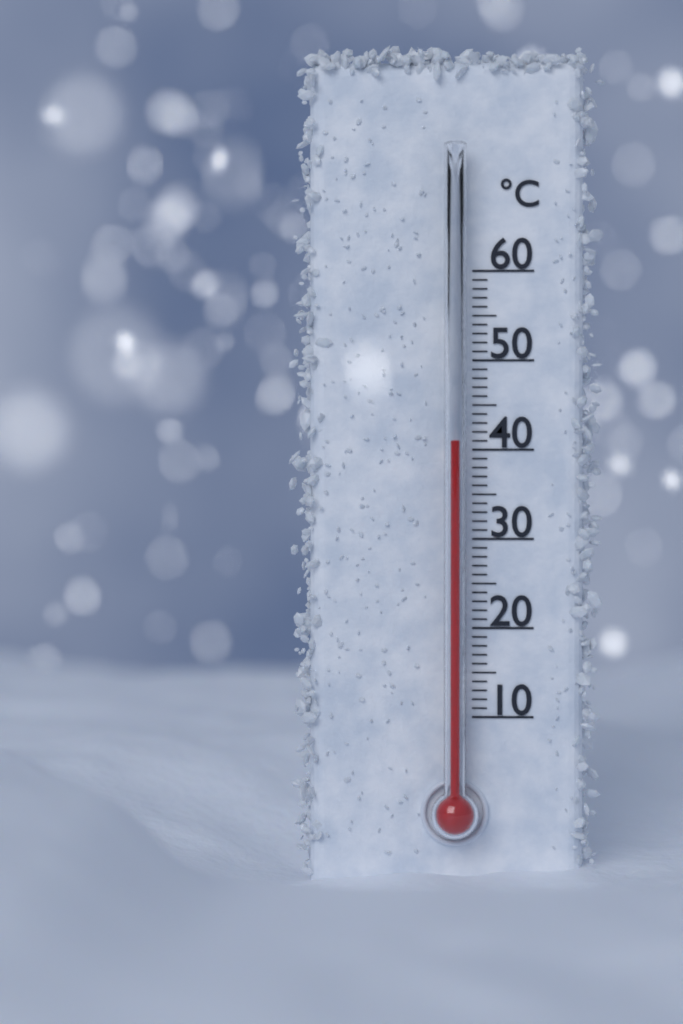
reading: 41 °C
